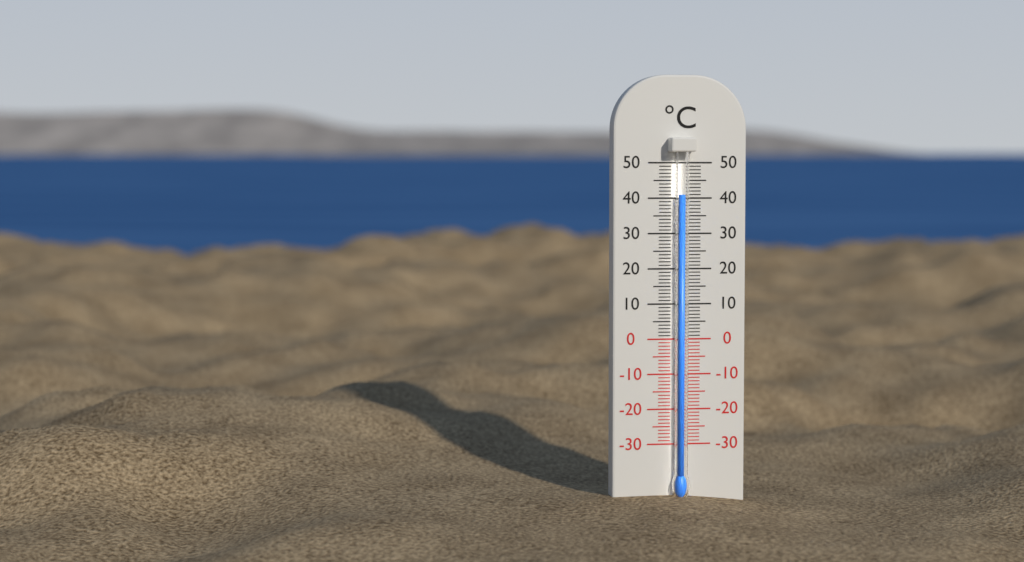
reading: 41 °C
